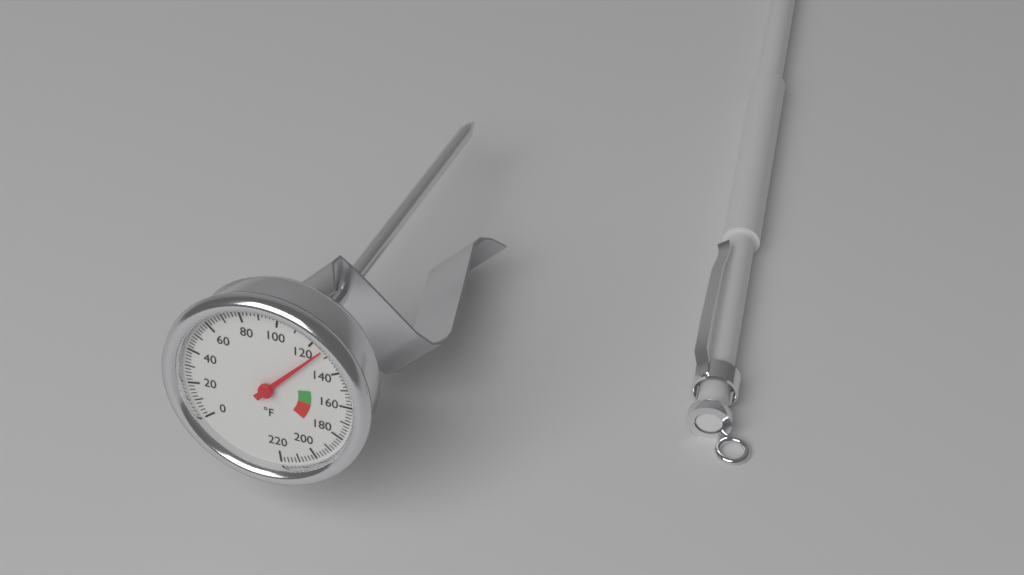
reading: 126 °F
